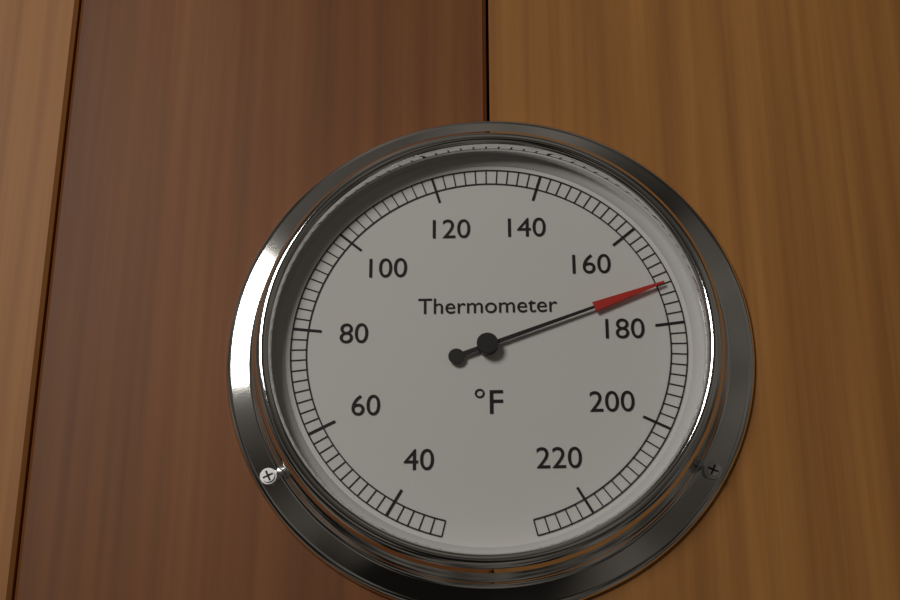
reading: 172 °F
